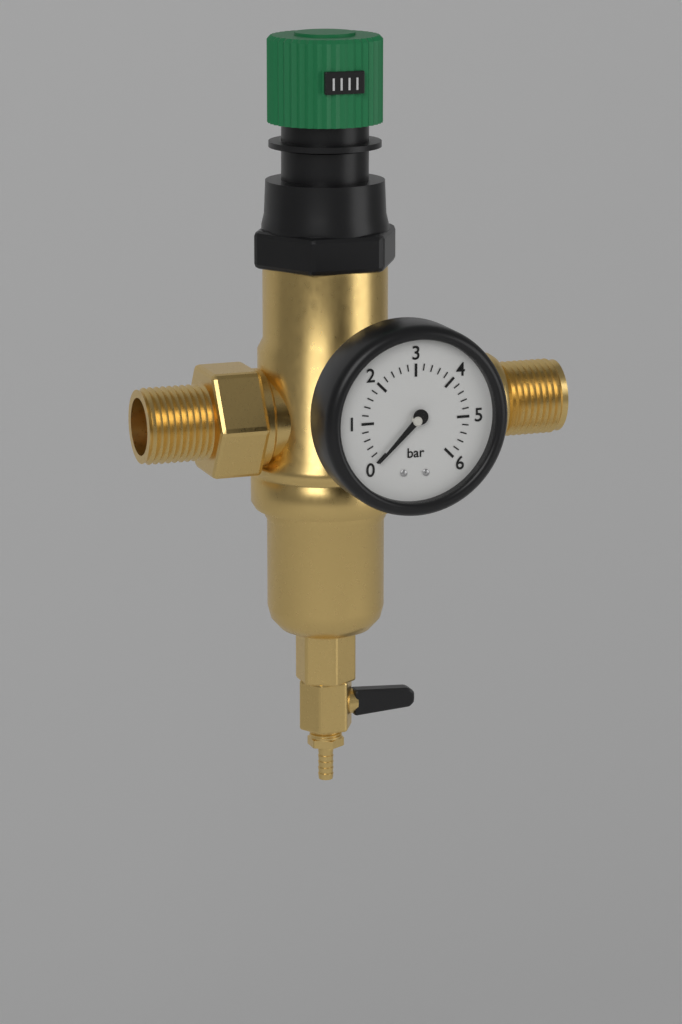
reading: 0.0 bar
